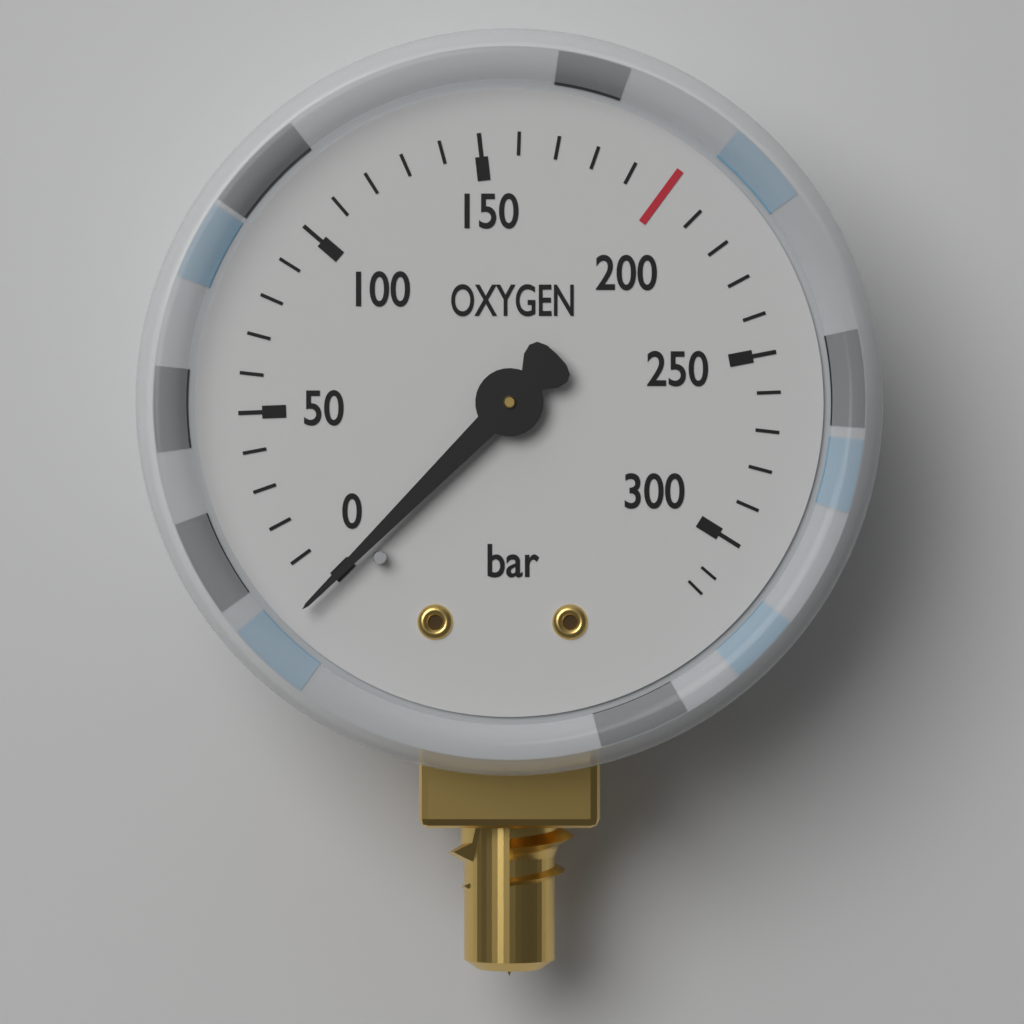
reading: 0 bar
